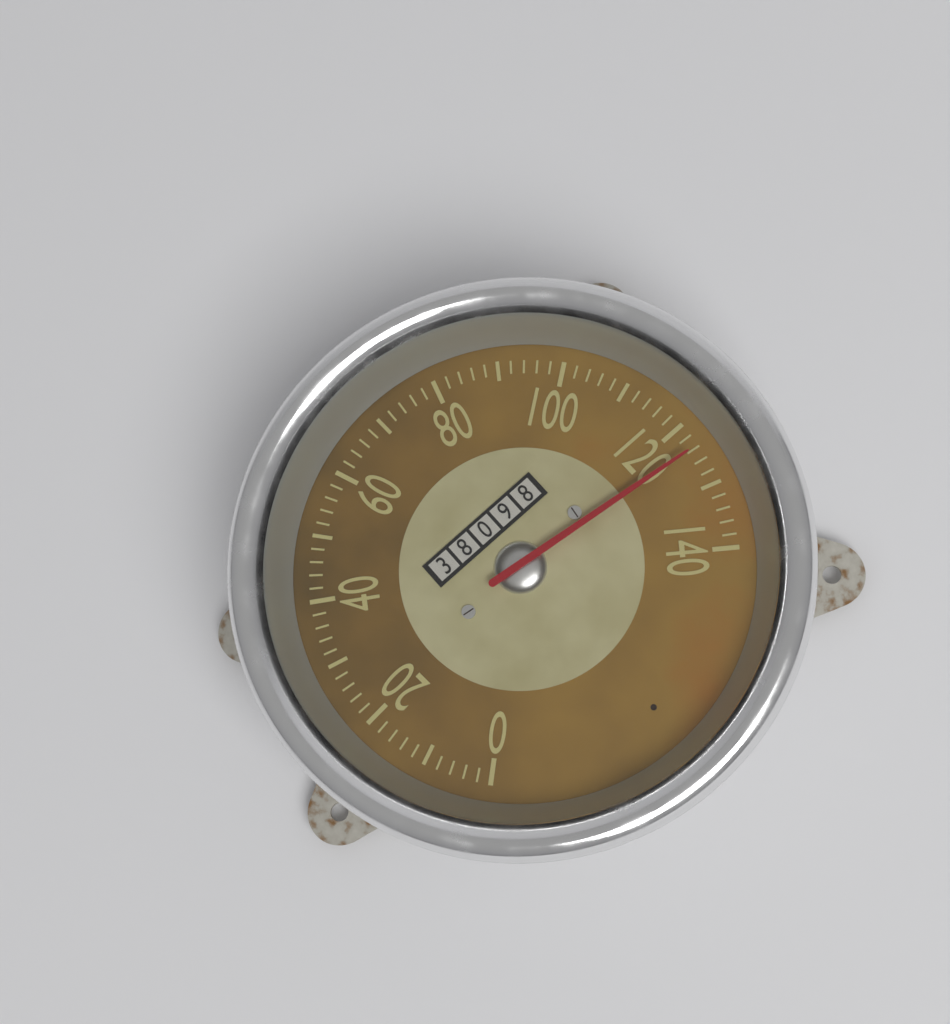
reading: 124 (no unit)
